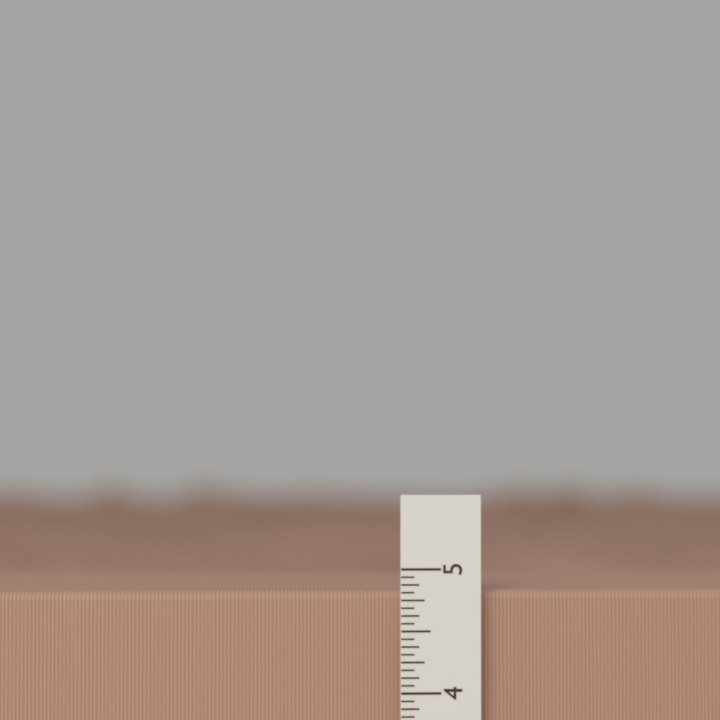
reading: 4.8125 in
